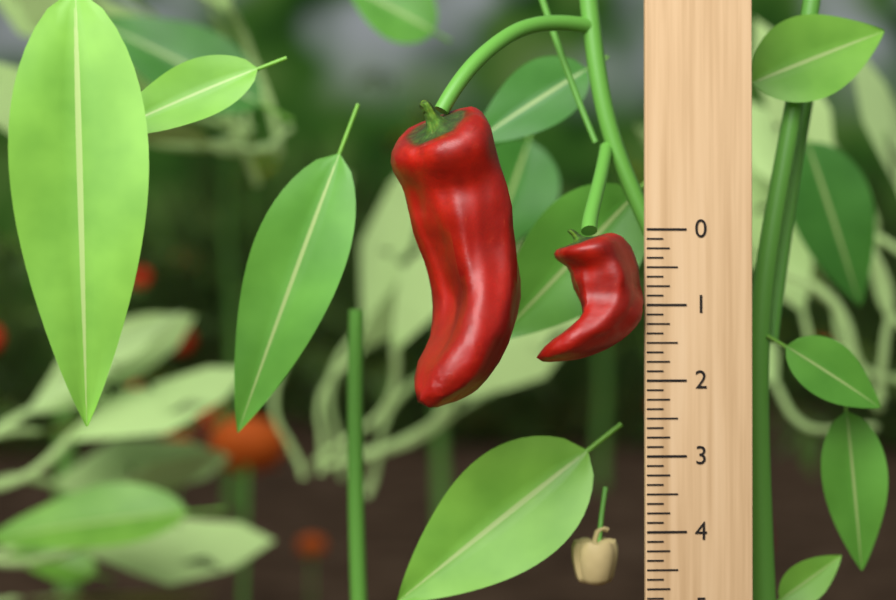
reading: 1.750 (no unit)
